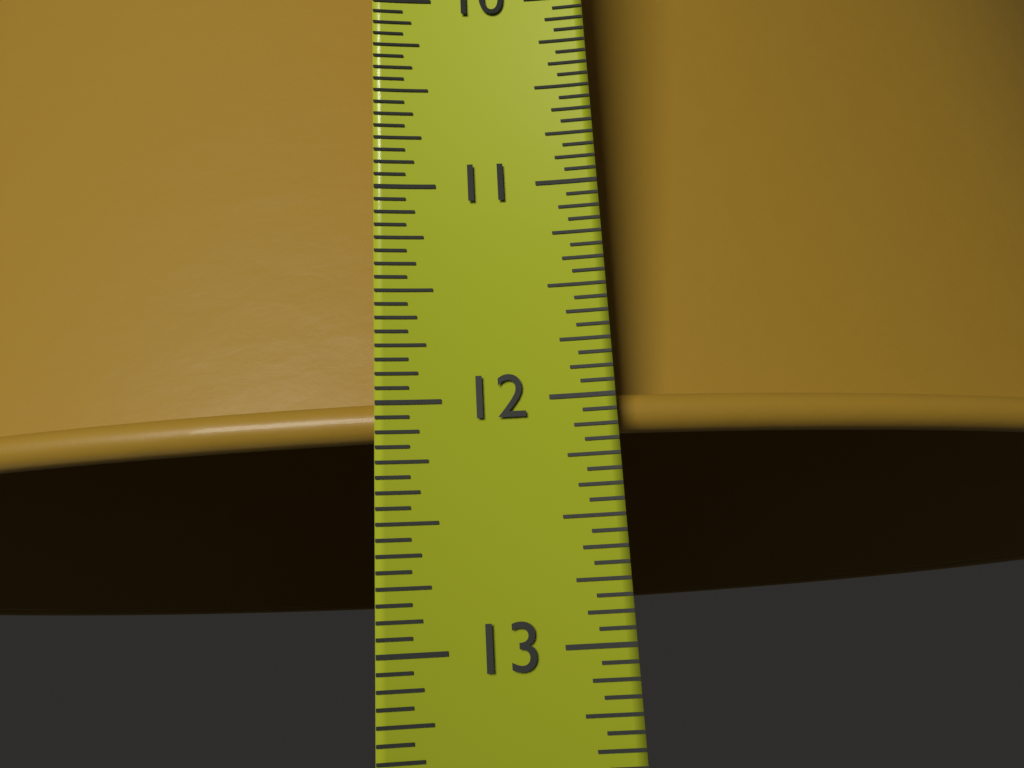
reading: 12.1250 in
